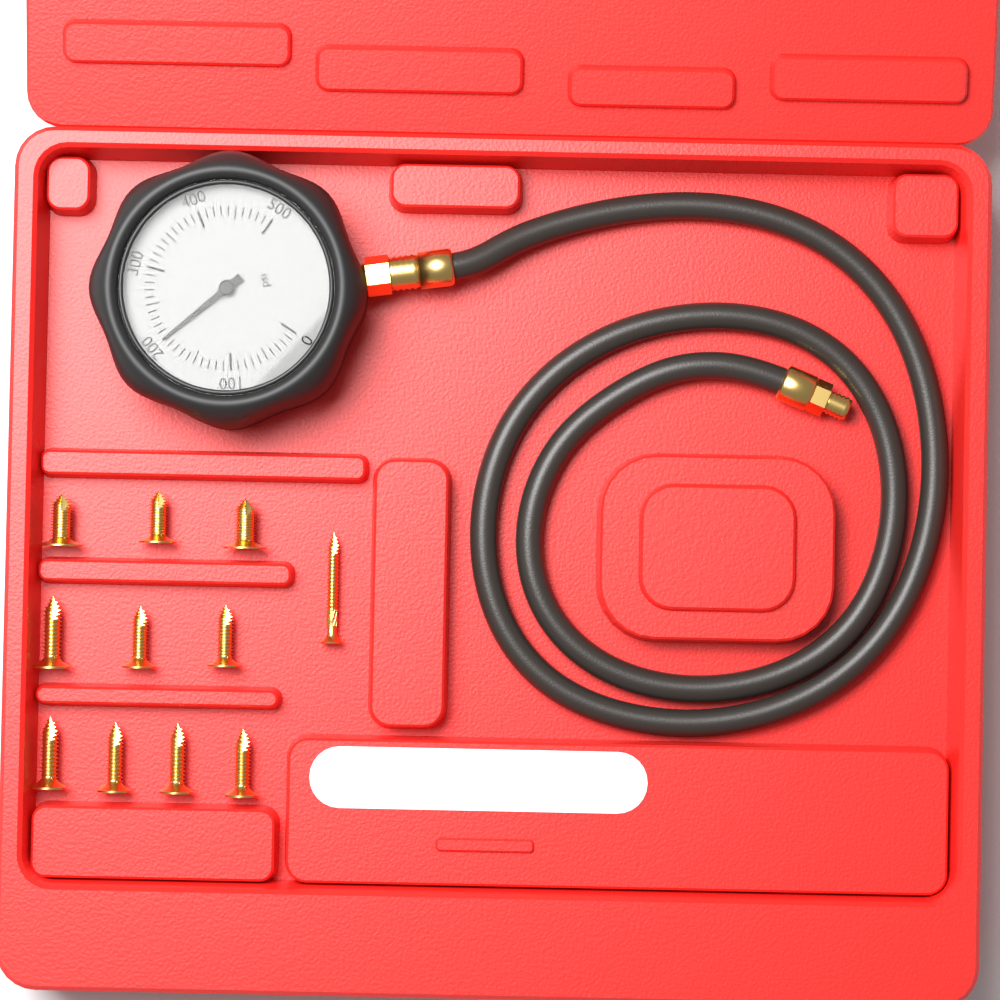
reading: 200 psi
